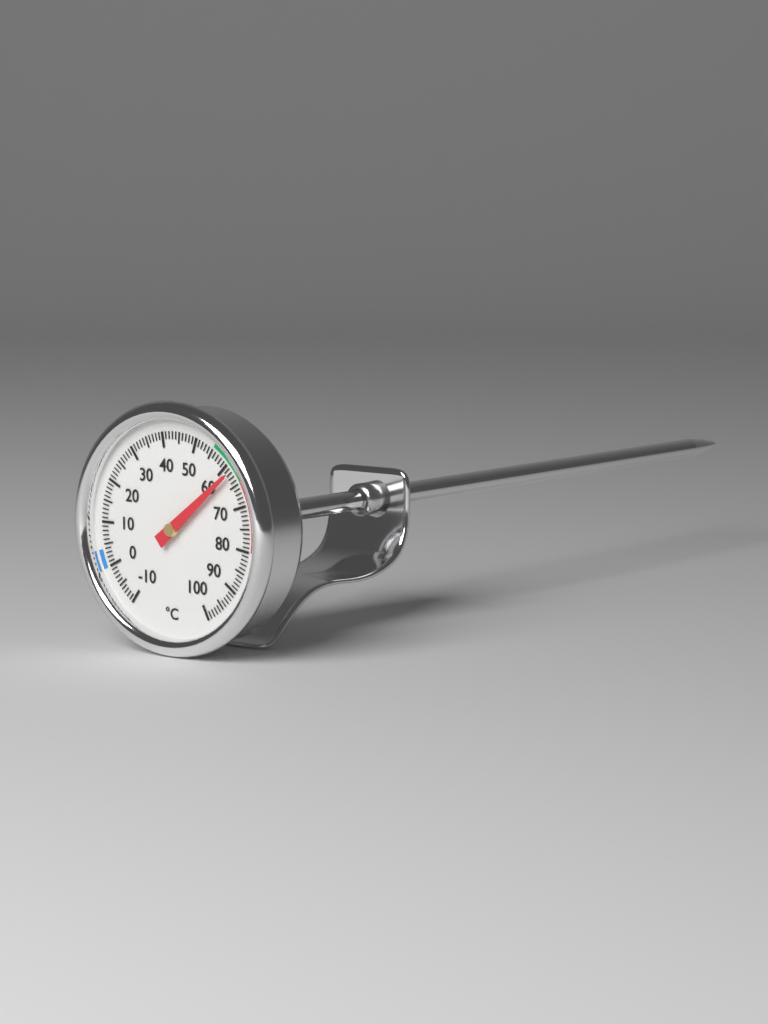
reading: 62 °C
